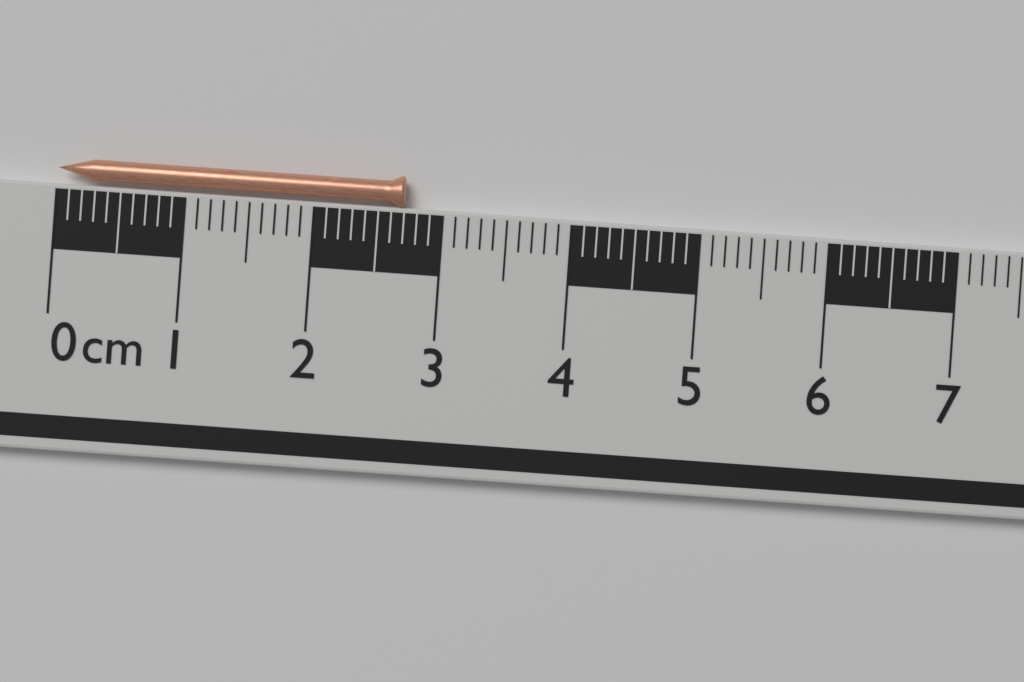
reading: 2.7 cm
